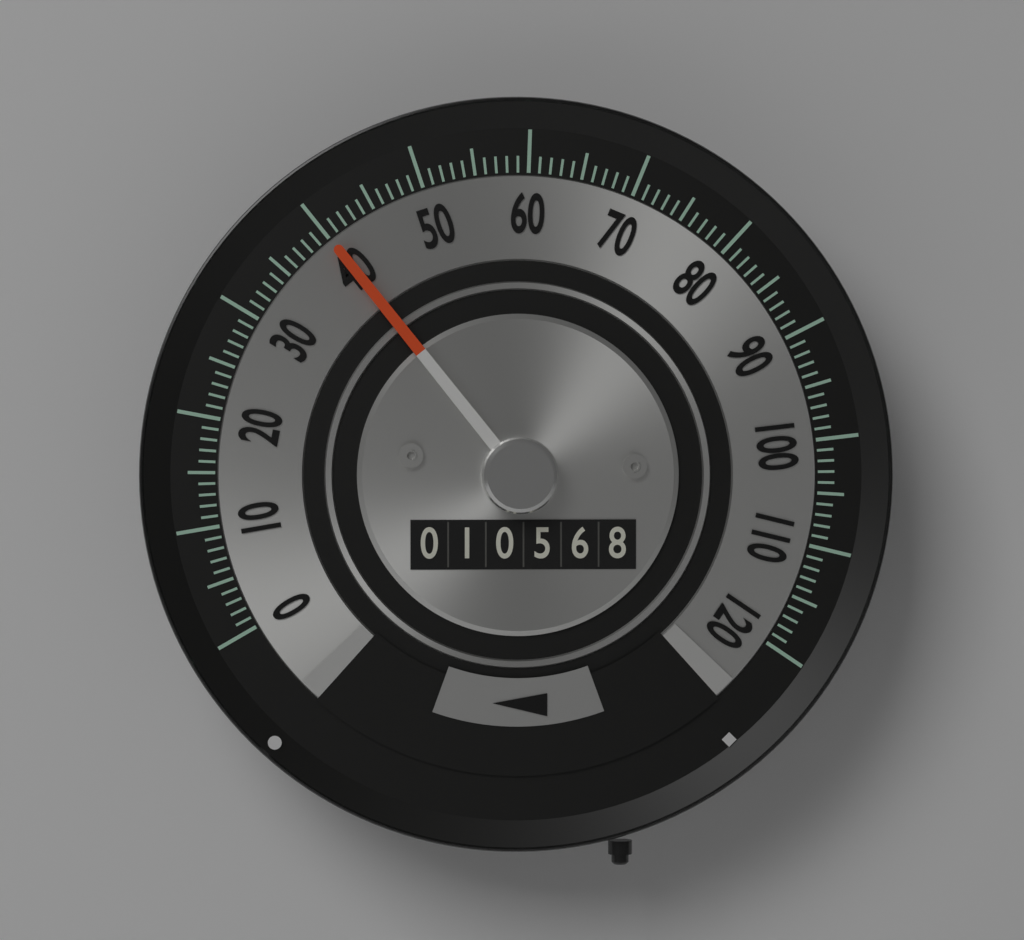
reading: 40 (no unit)
